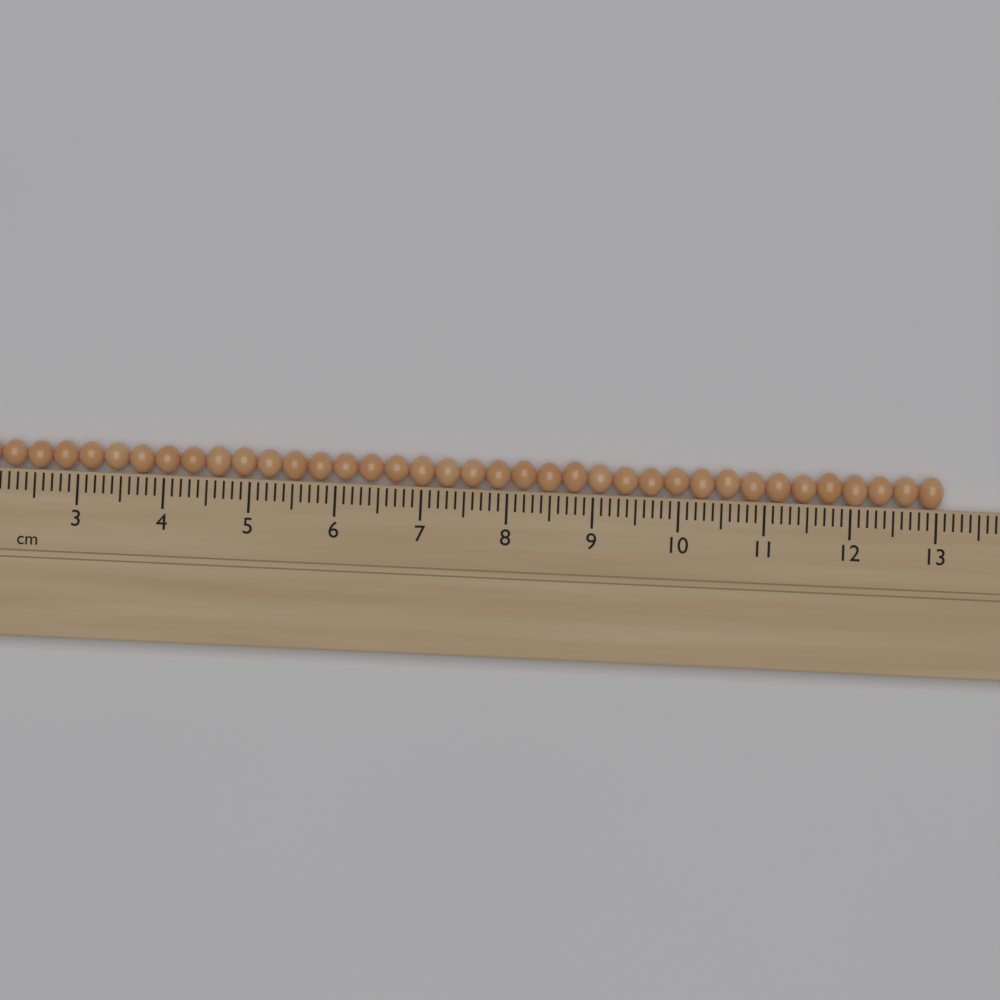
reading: 13.1 cm
